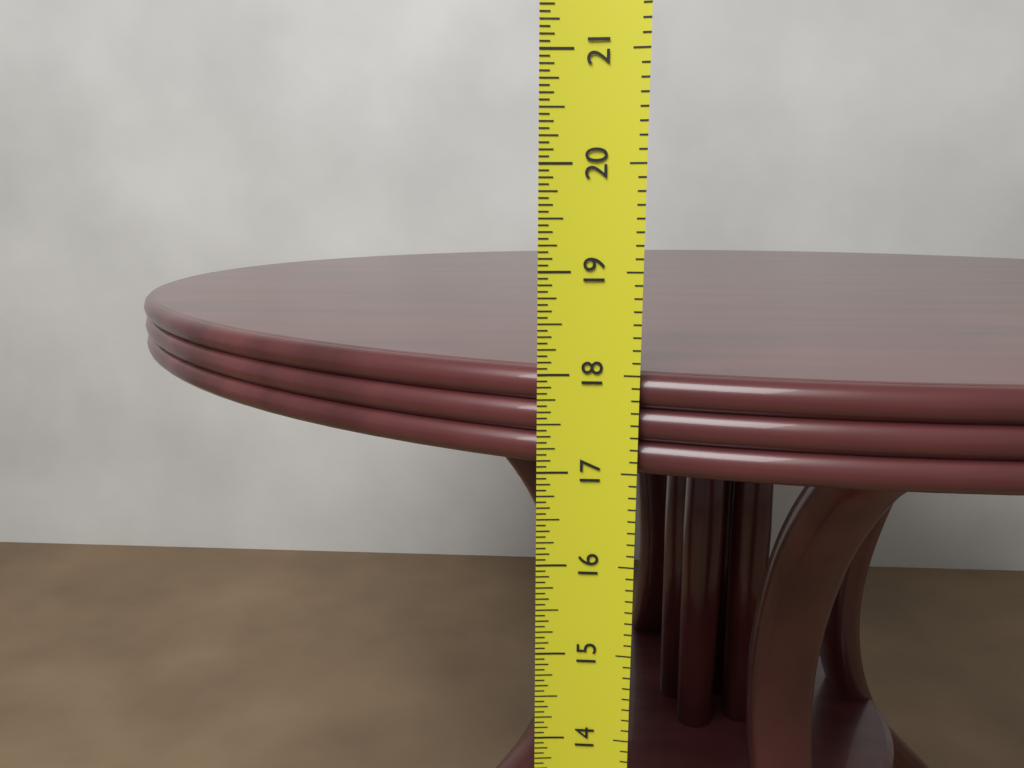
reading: 18.0000 in
